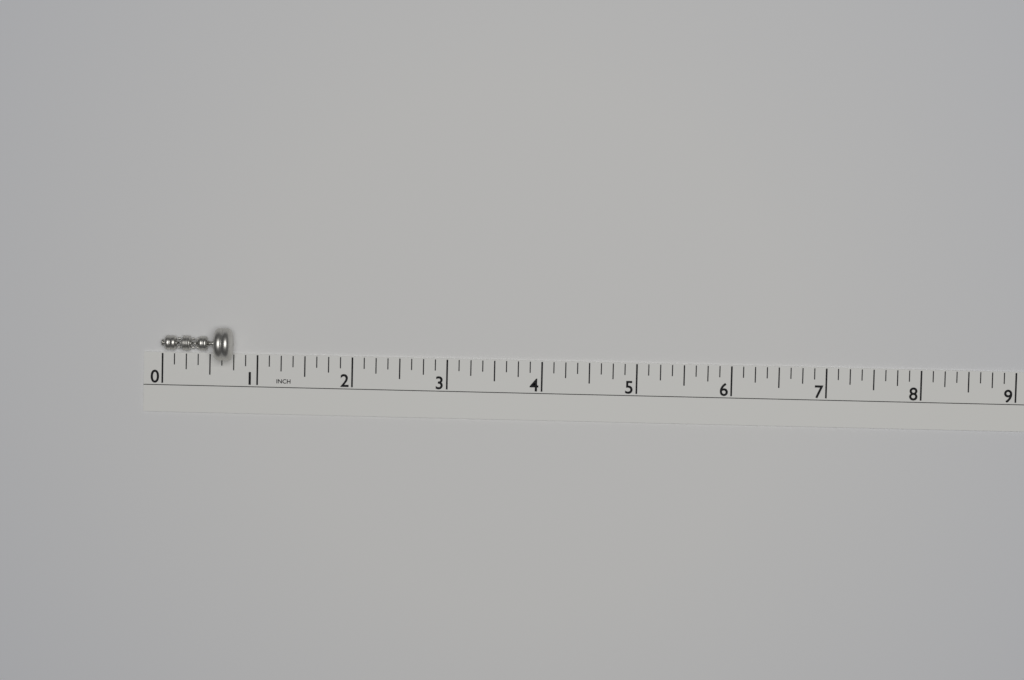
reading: 0.750 in
